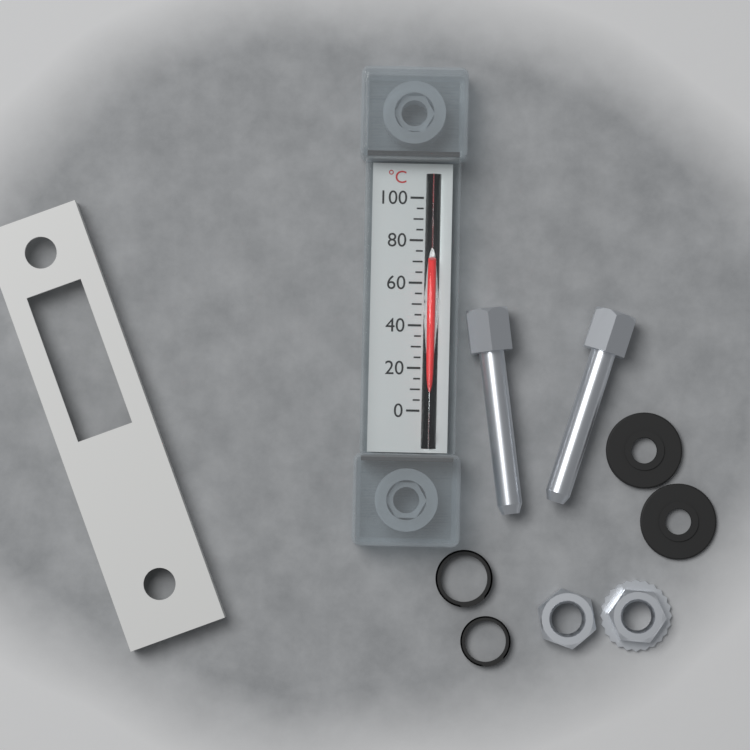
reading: 70 °C
